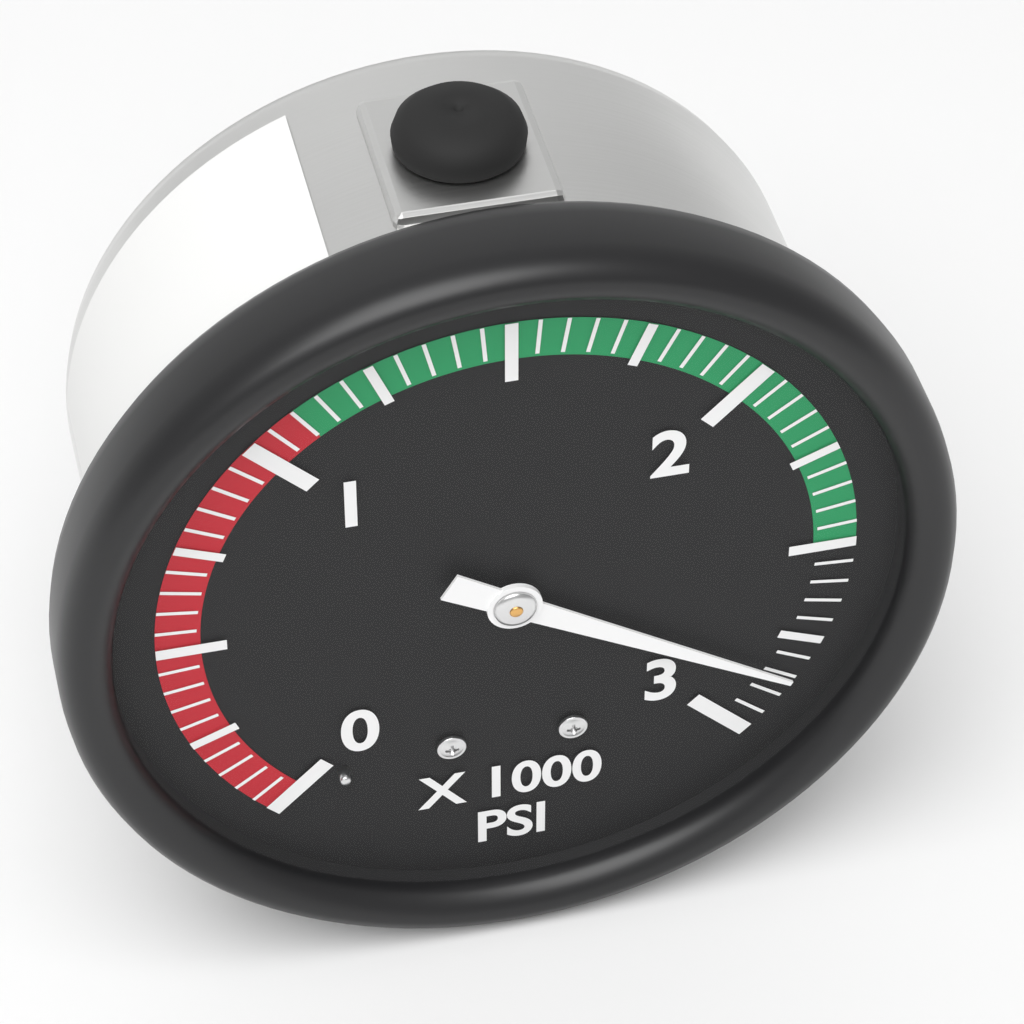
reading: 2850 psi
